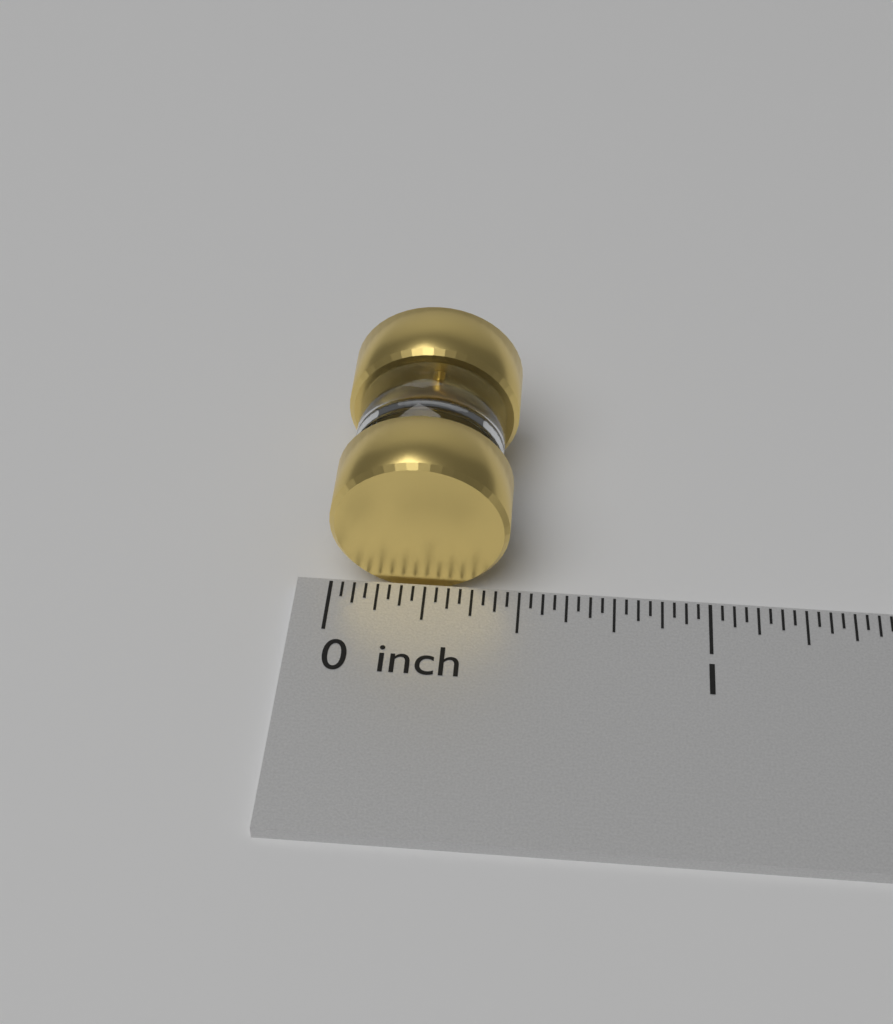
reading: 0.46875 inch
